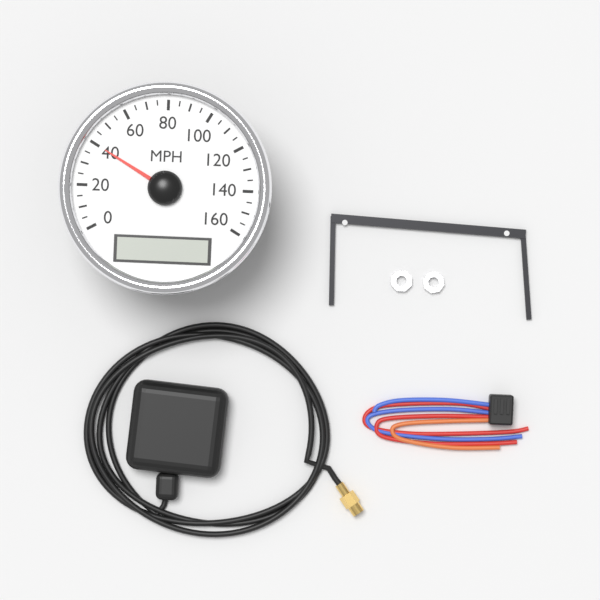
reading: 40 MPH
